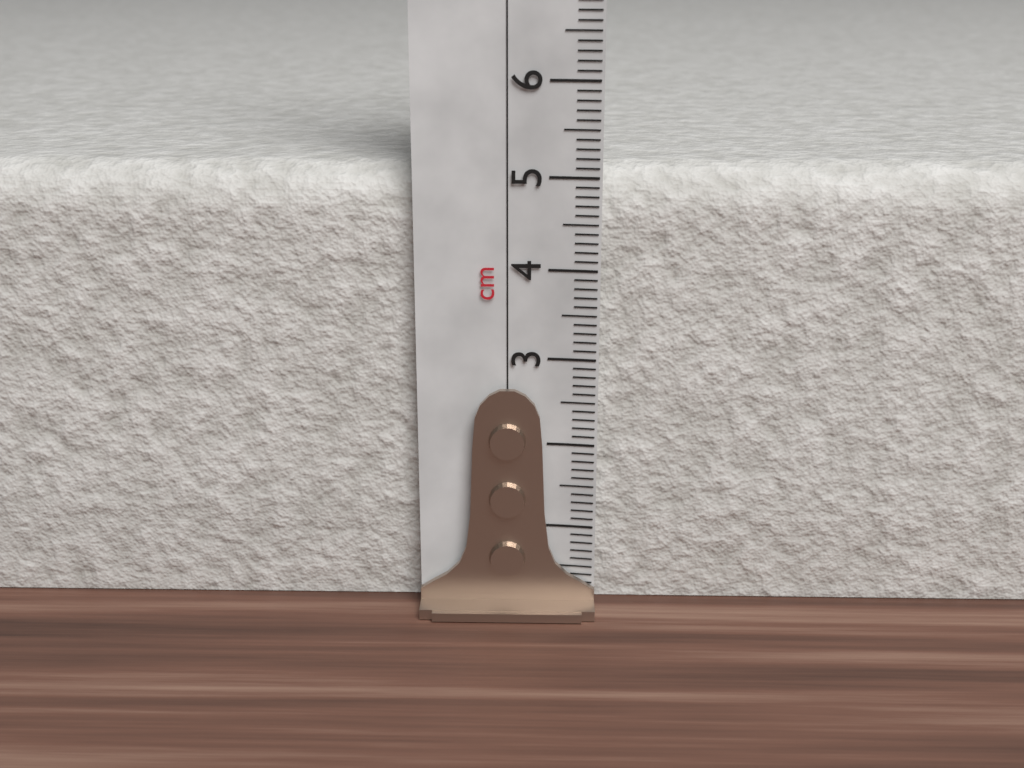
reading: 5.1 cm
